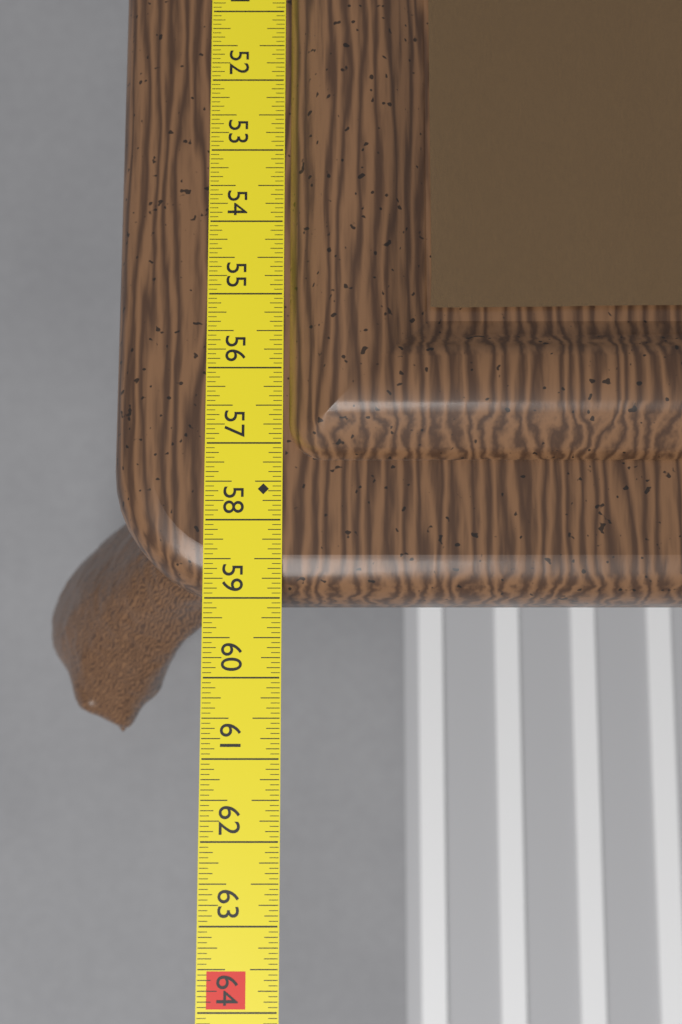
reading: 59.0000 in
